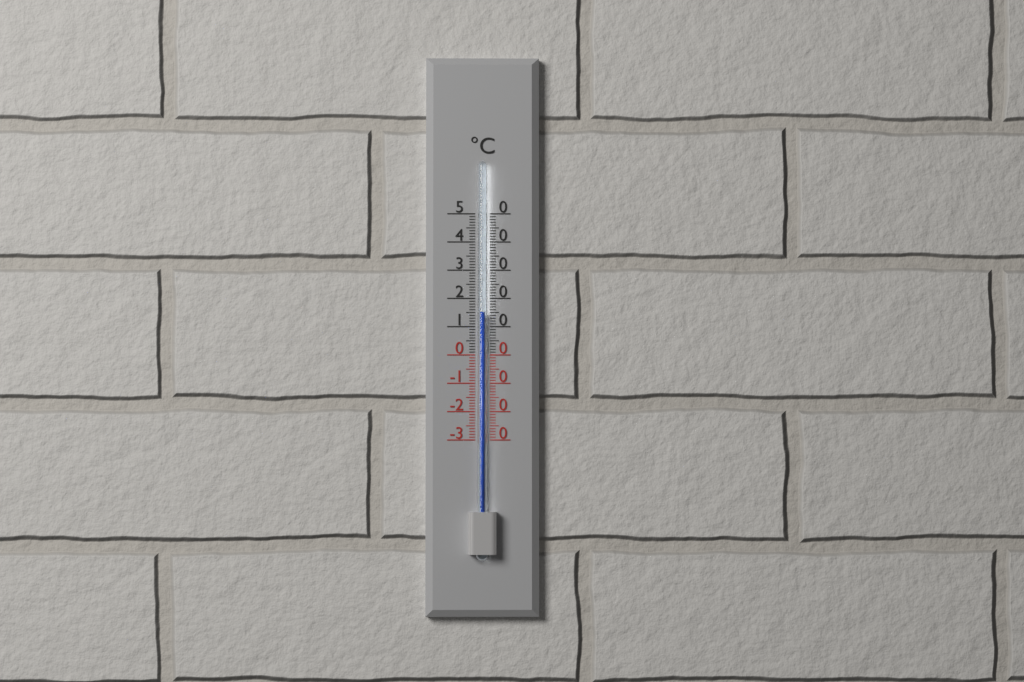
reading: 15 °C
